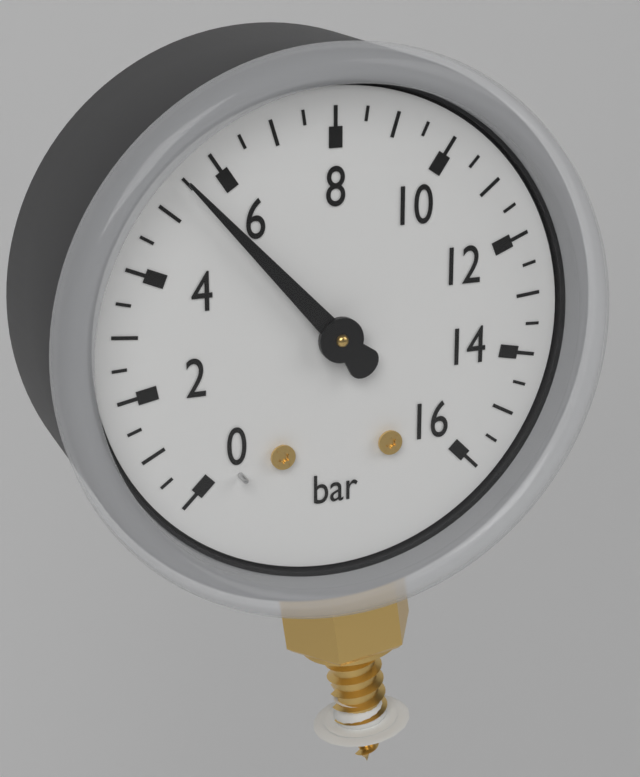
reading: 5.5 bar
